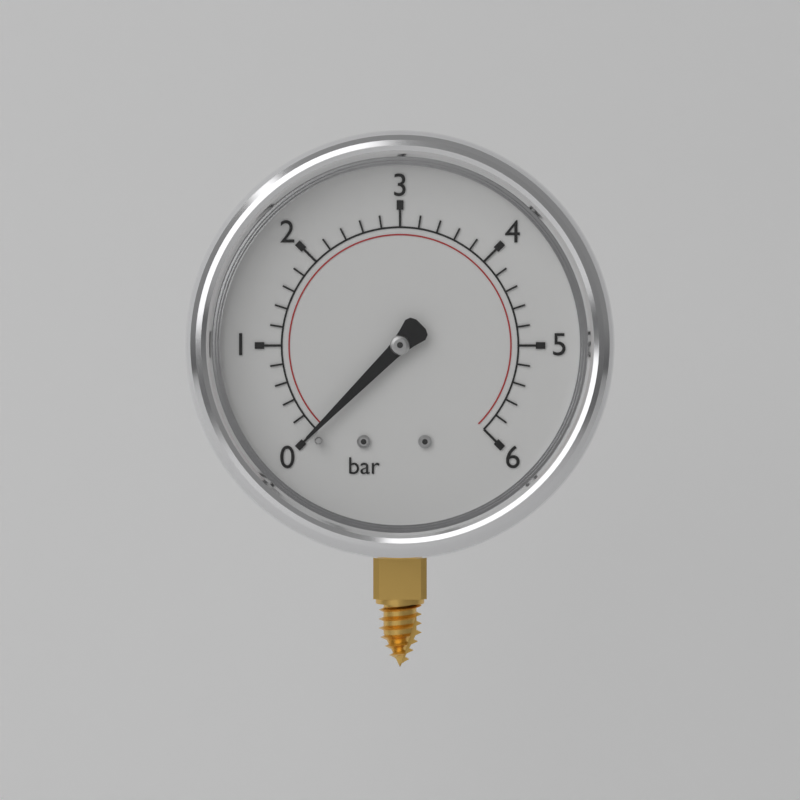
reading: 0.0 bar
